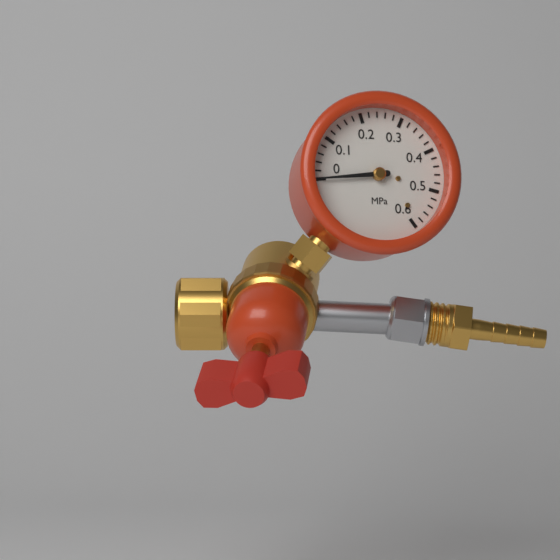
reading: 0.00 MPa
